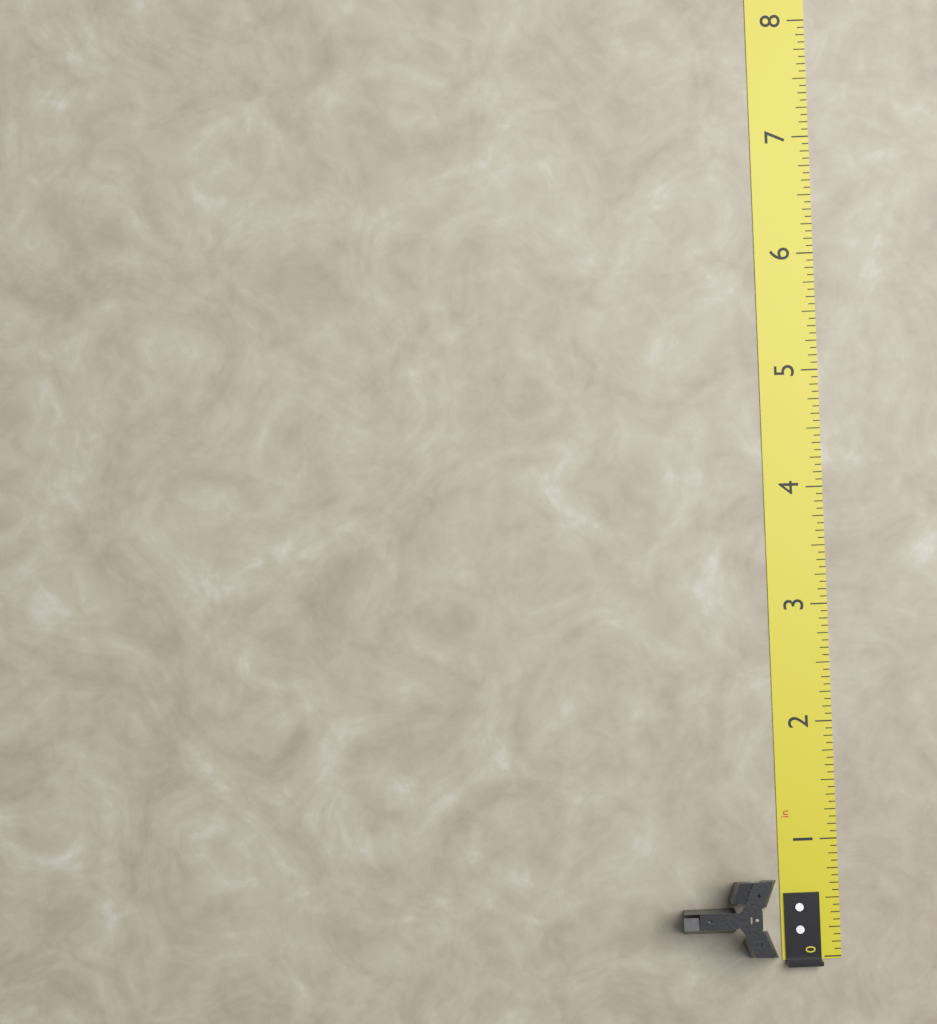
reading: 0.7500 in
